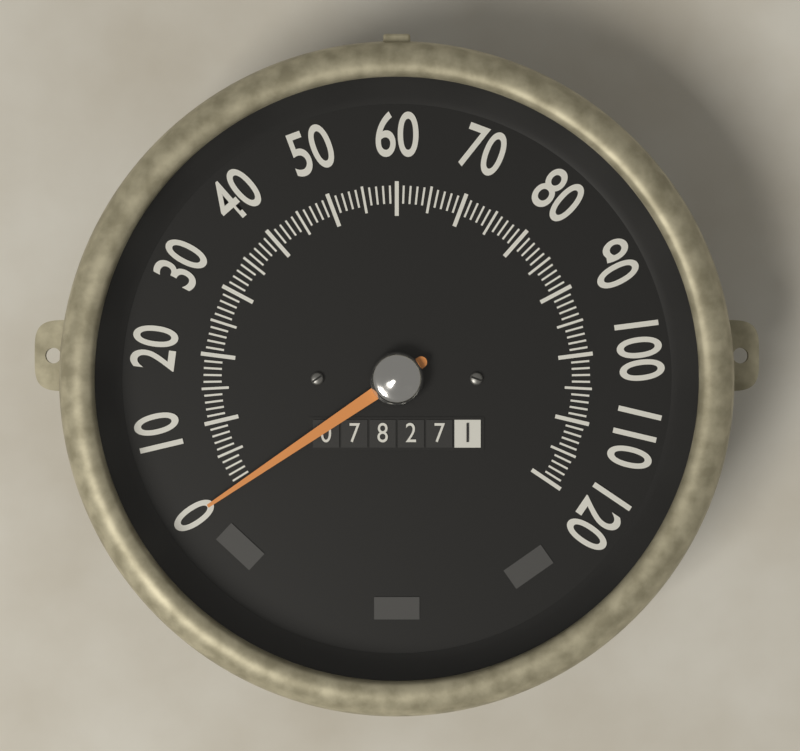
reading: 0 (no unit)
